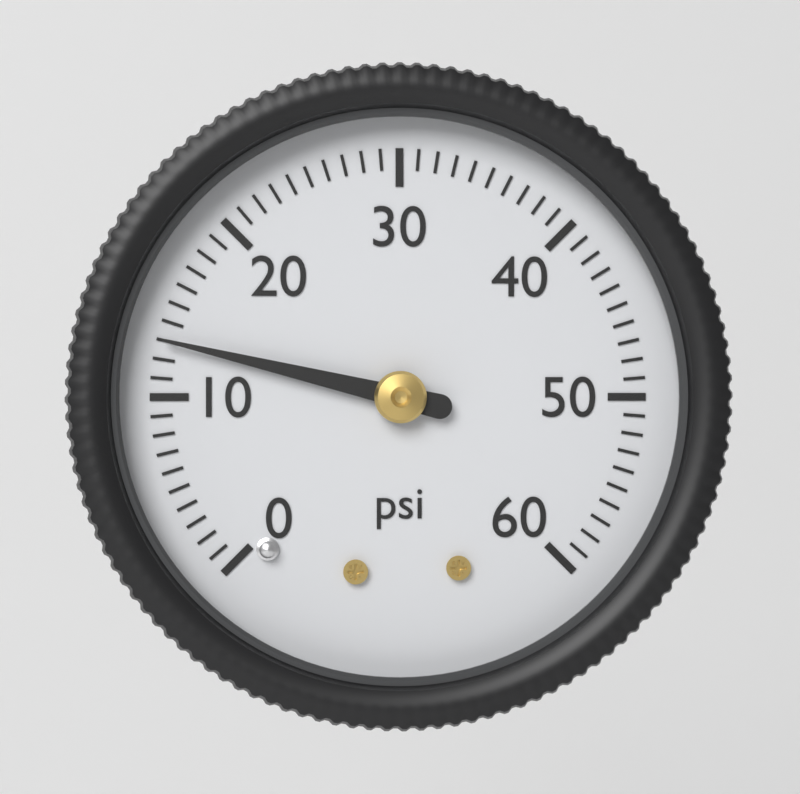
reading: 13 psi
